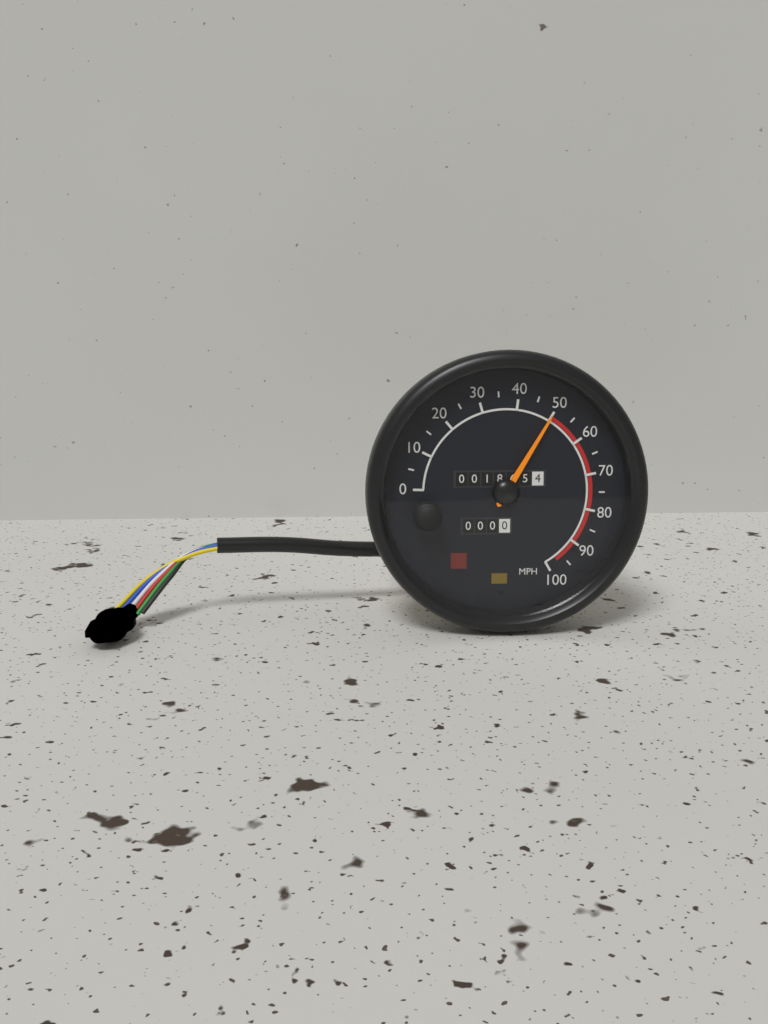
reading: 50 MPH
